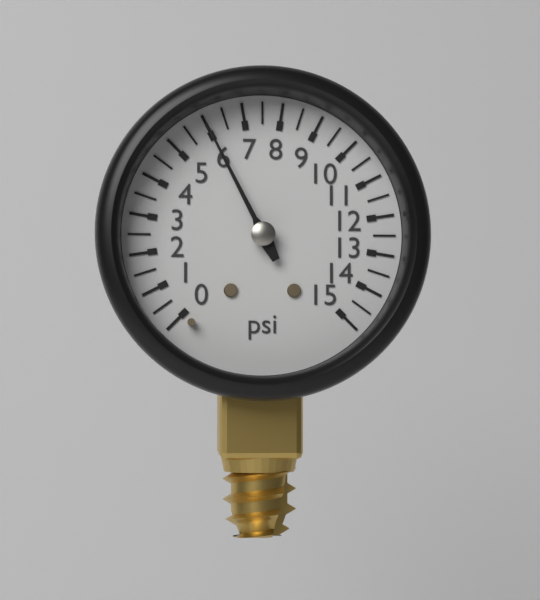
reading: 6.0 psi
